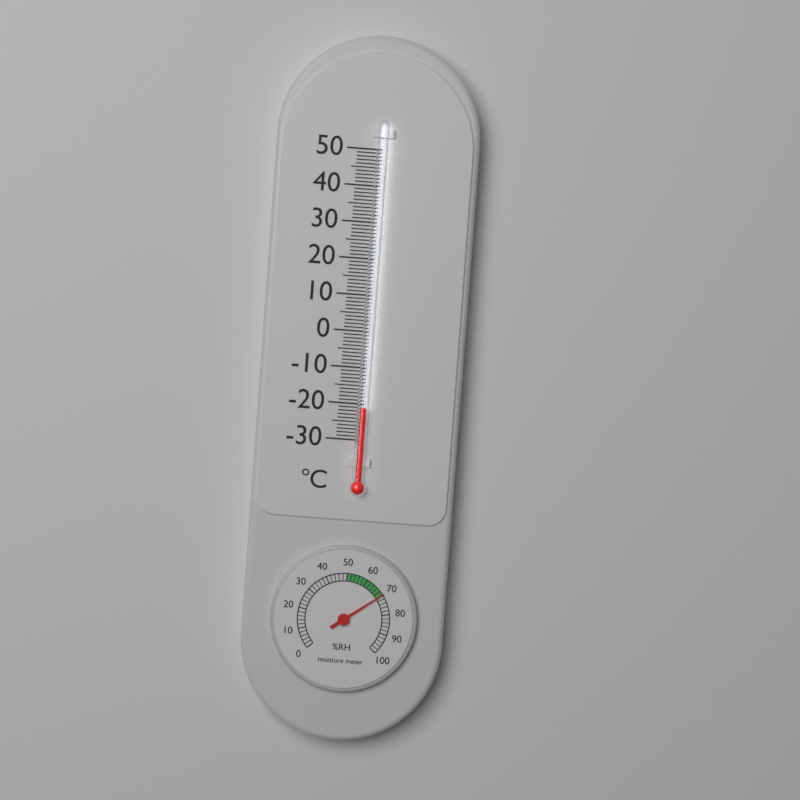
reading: -21 °C
